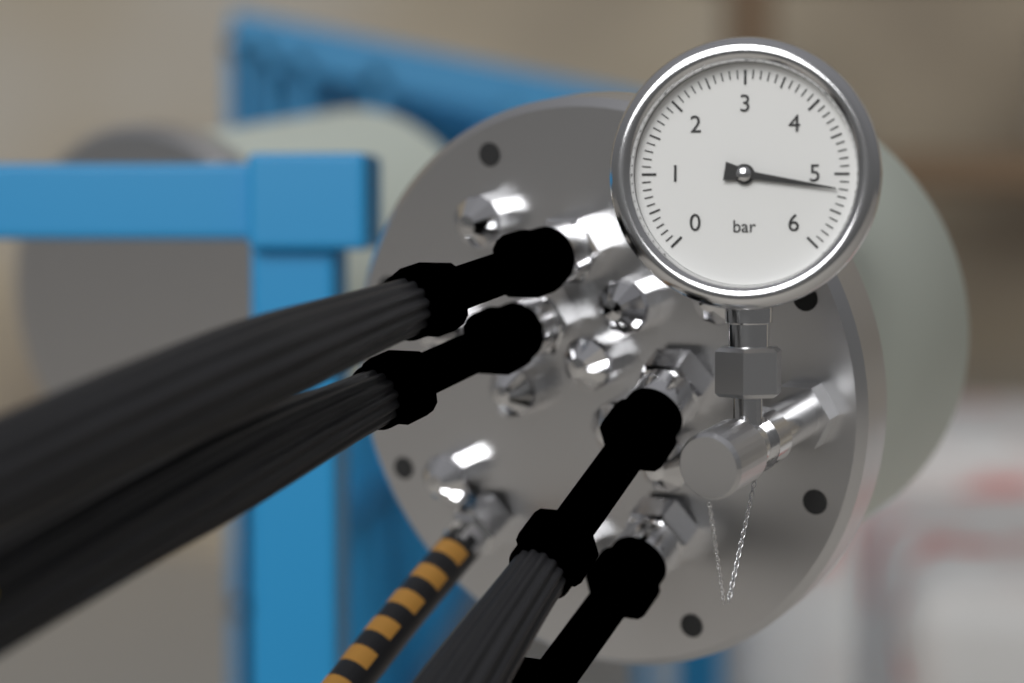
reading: 5.2 bar
